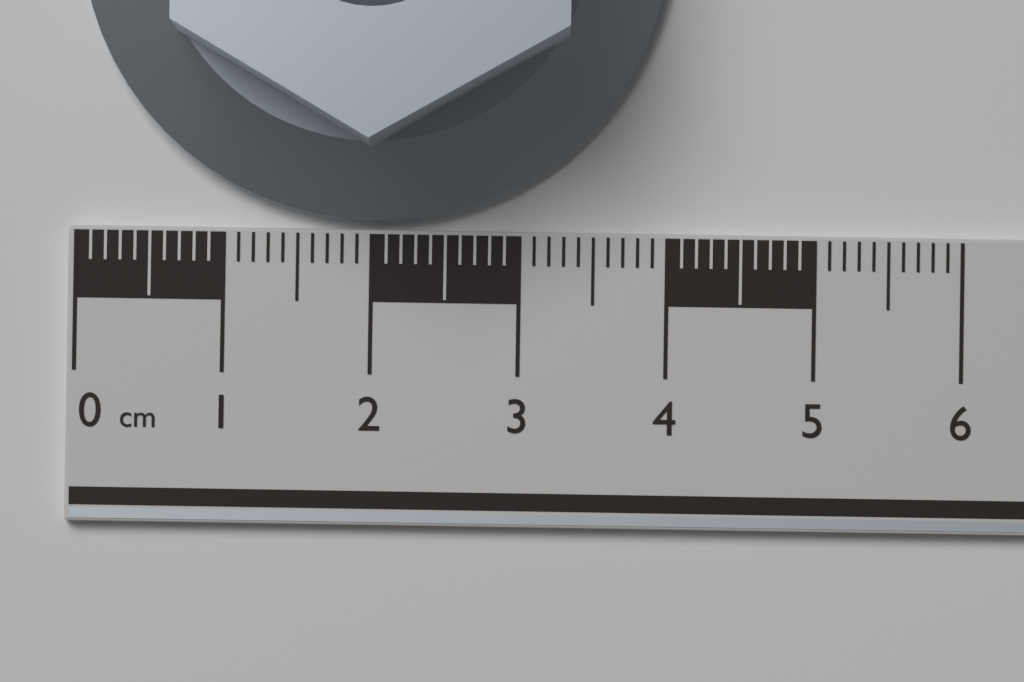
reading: 4.0 cm
